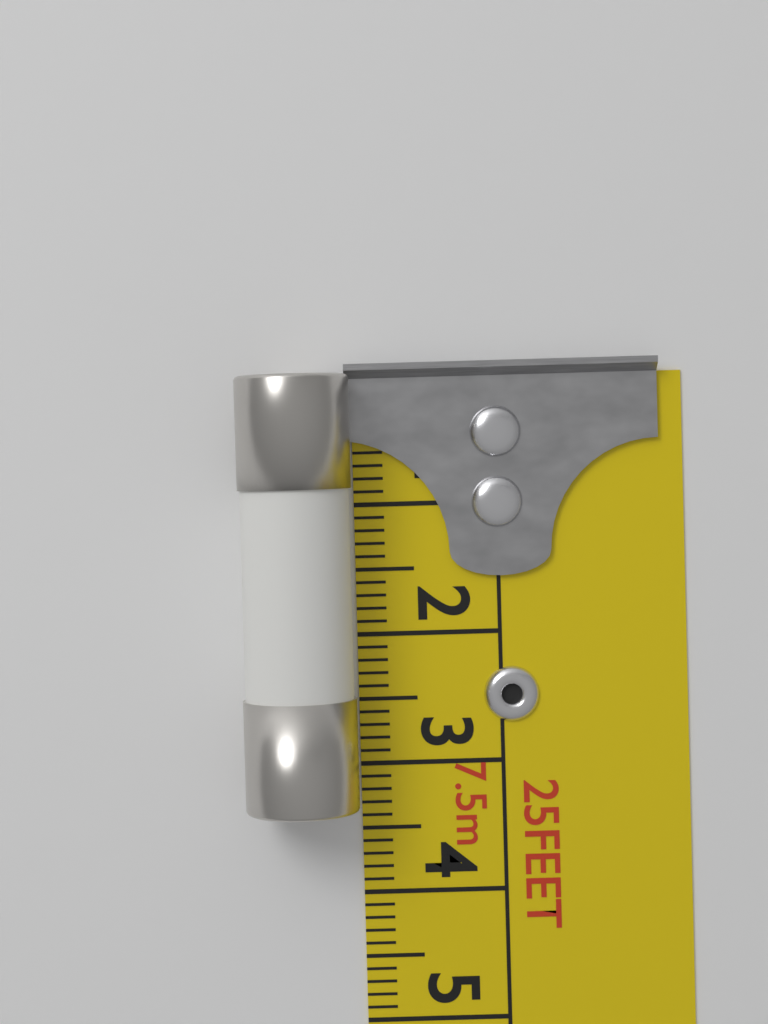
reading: 3.3 cm
